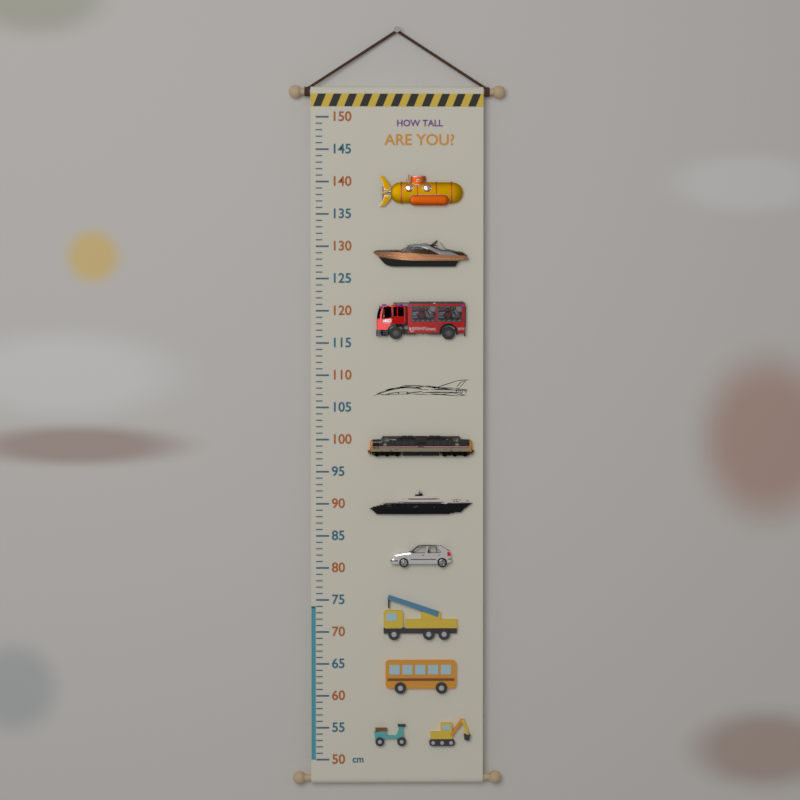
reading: 74 cm
